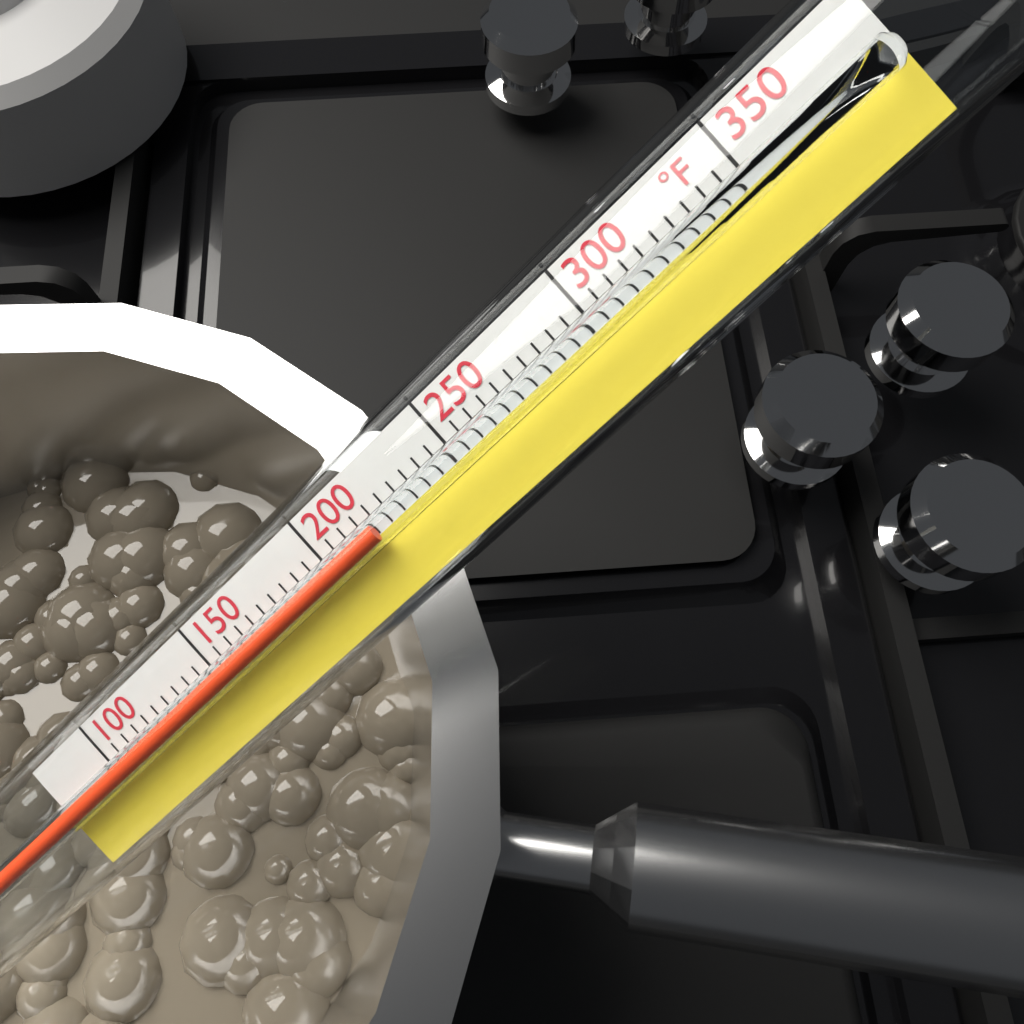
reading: 220 °F
